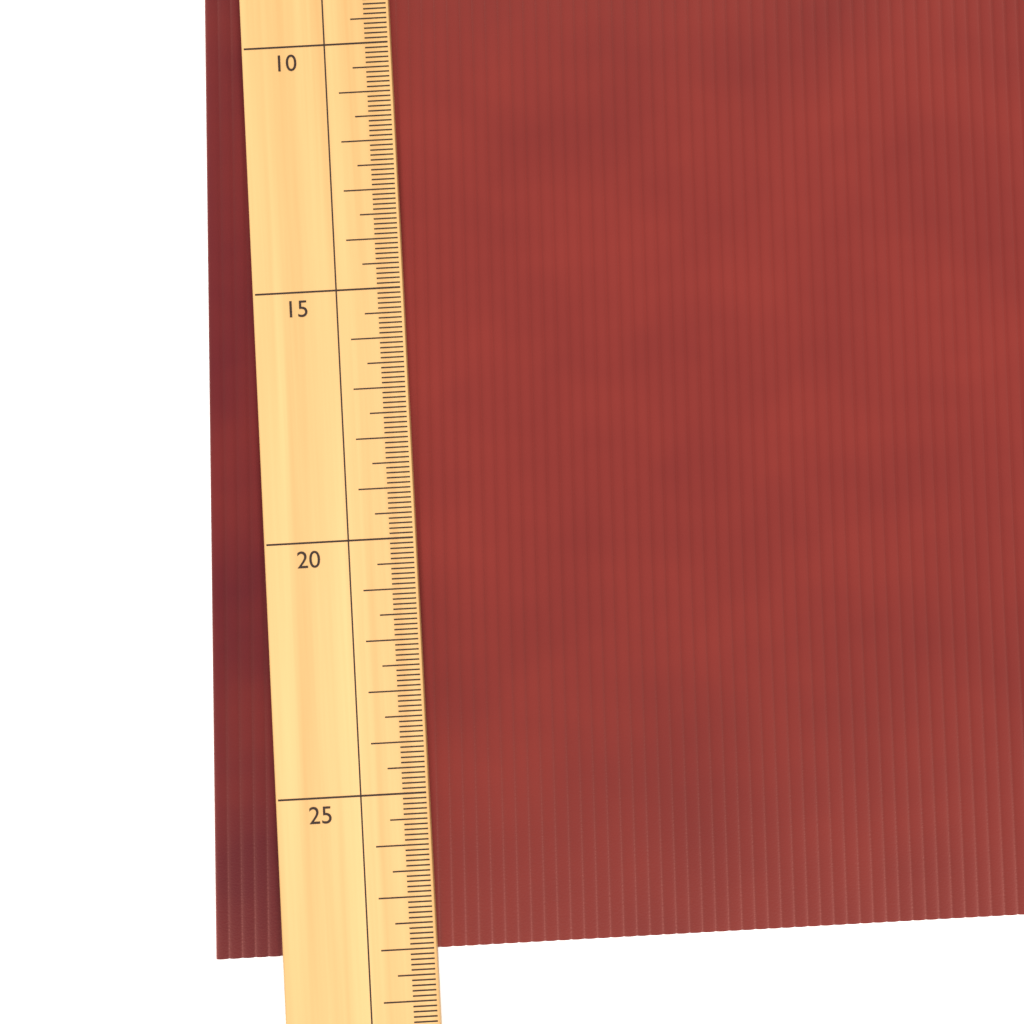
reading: 28.1 (no unit)
